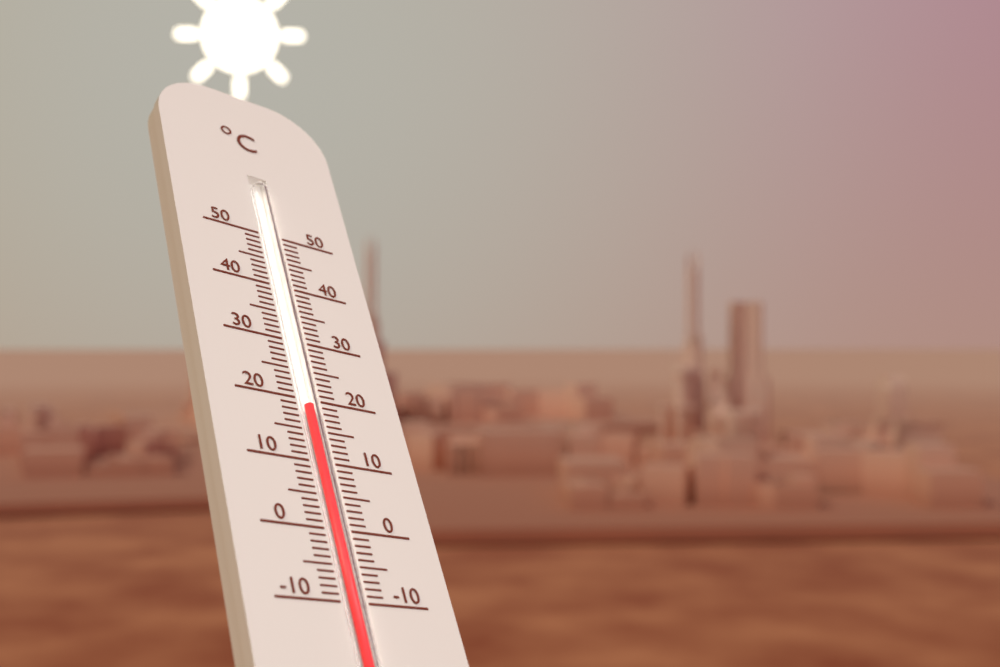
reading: 19 °C
